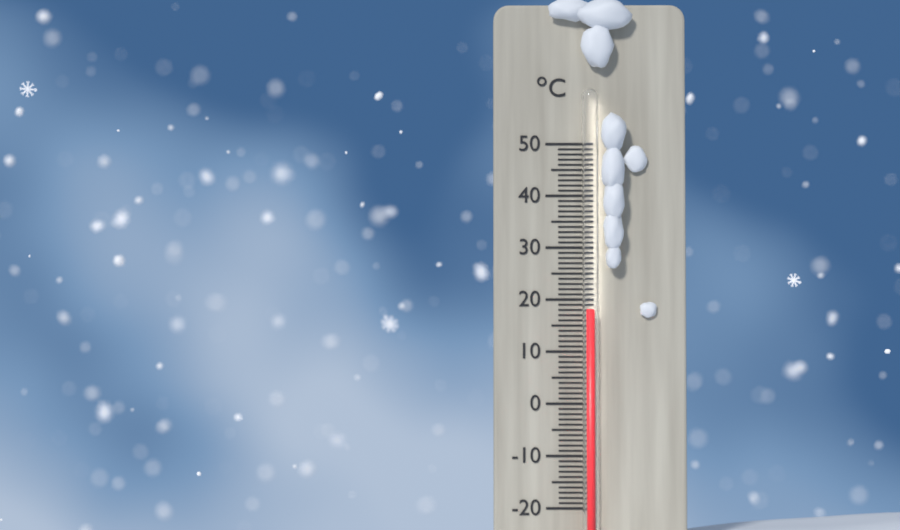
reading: 18 °C
